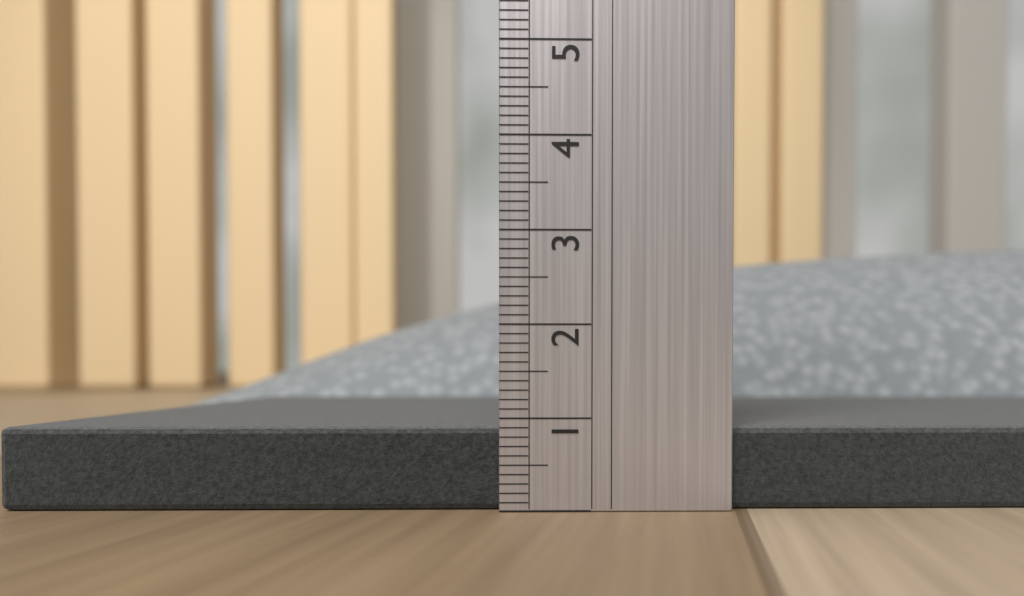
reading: 0.9 (no unit)
